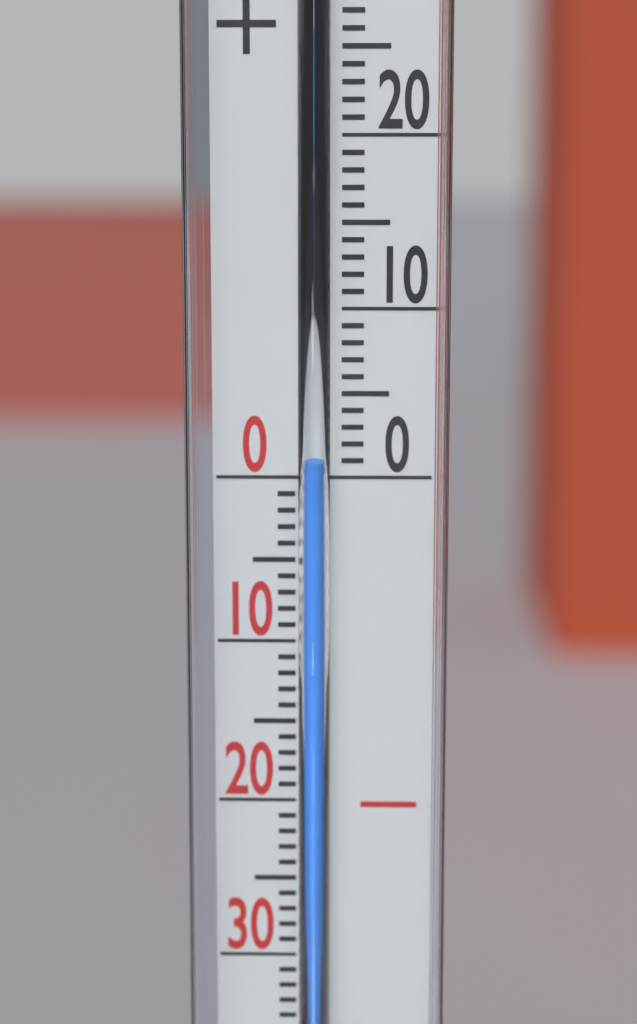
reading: 1 °C
